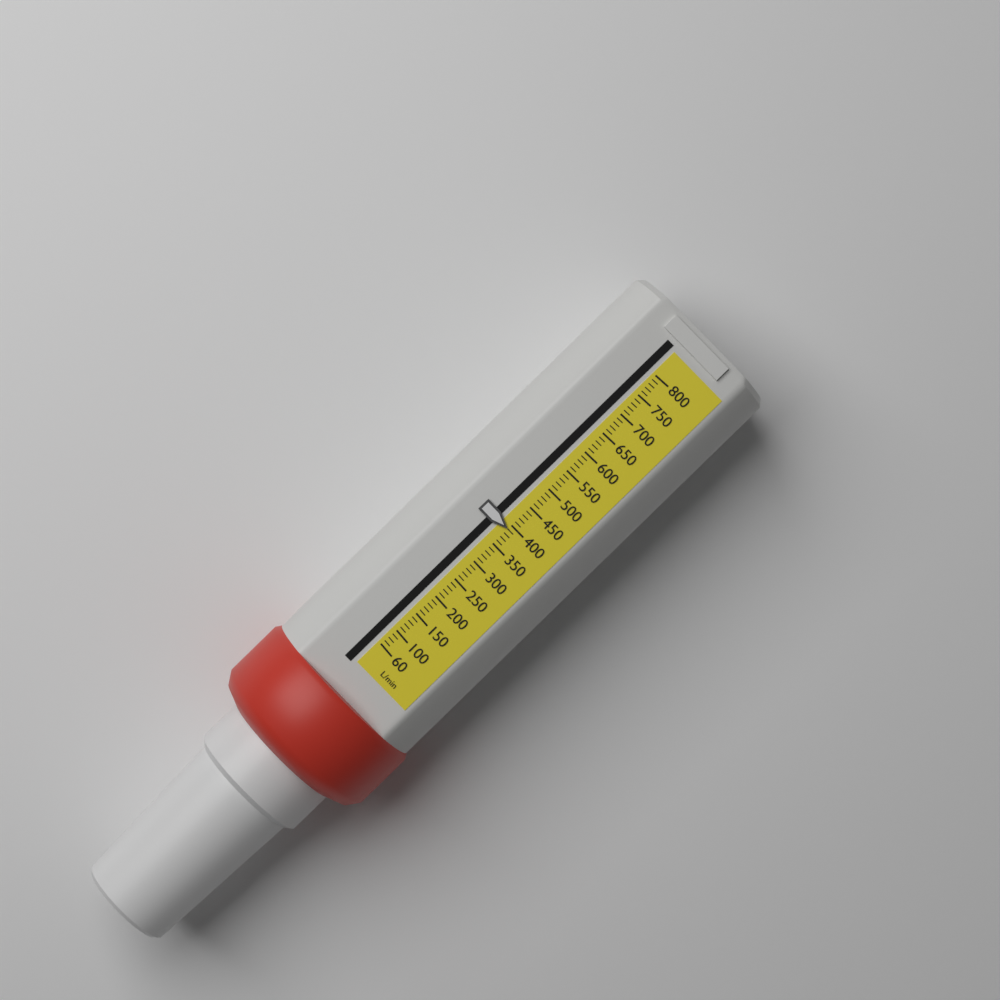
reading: 390 L/min
